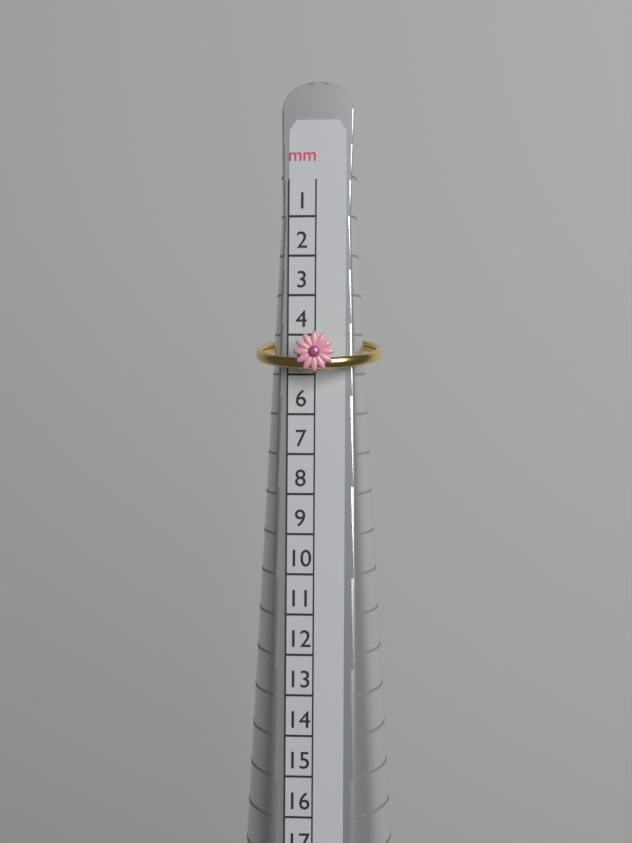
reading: 5 mm
